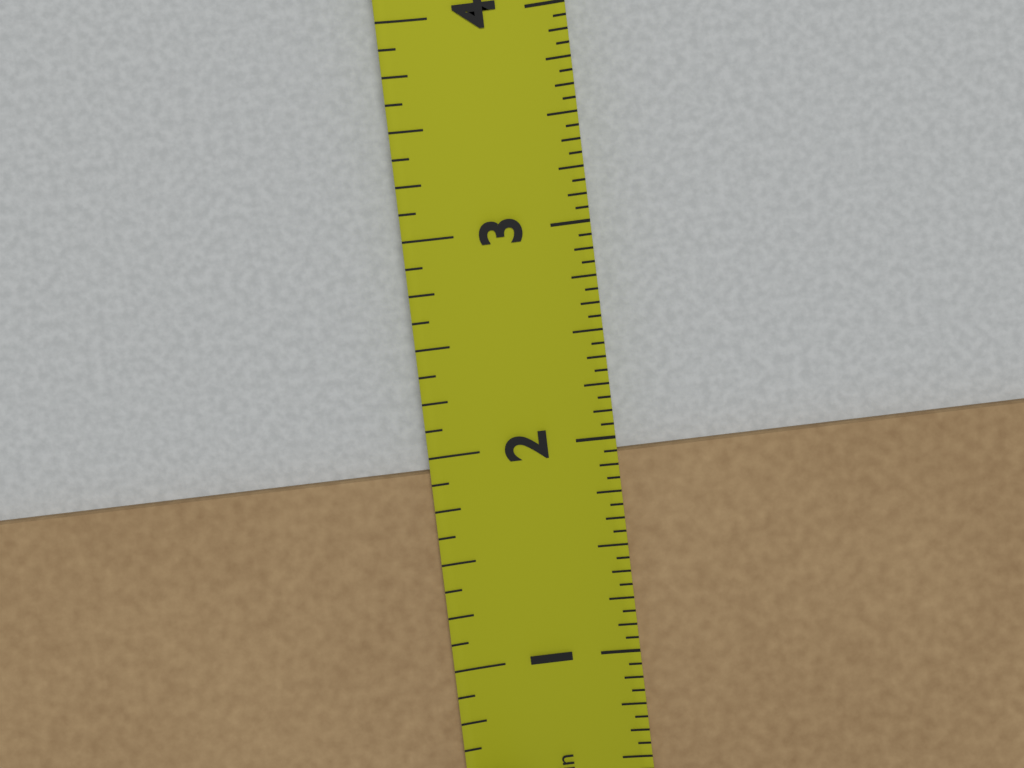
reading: 1.9375 in
